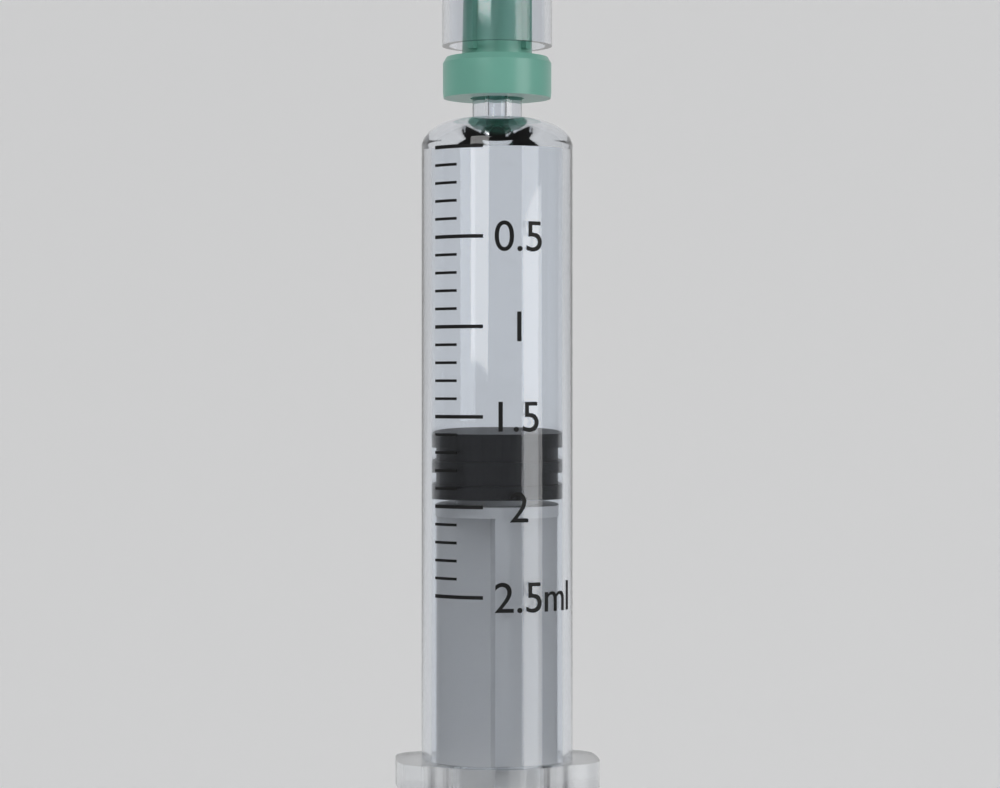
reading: 1.6 ml
